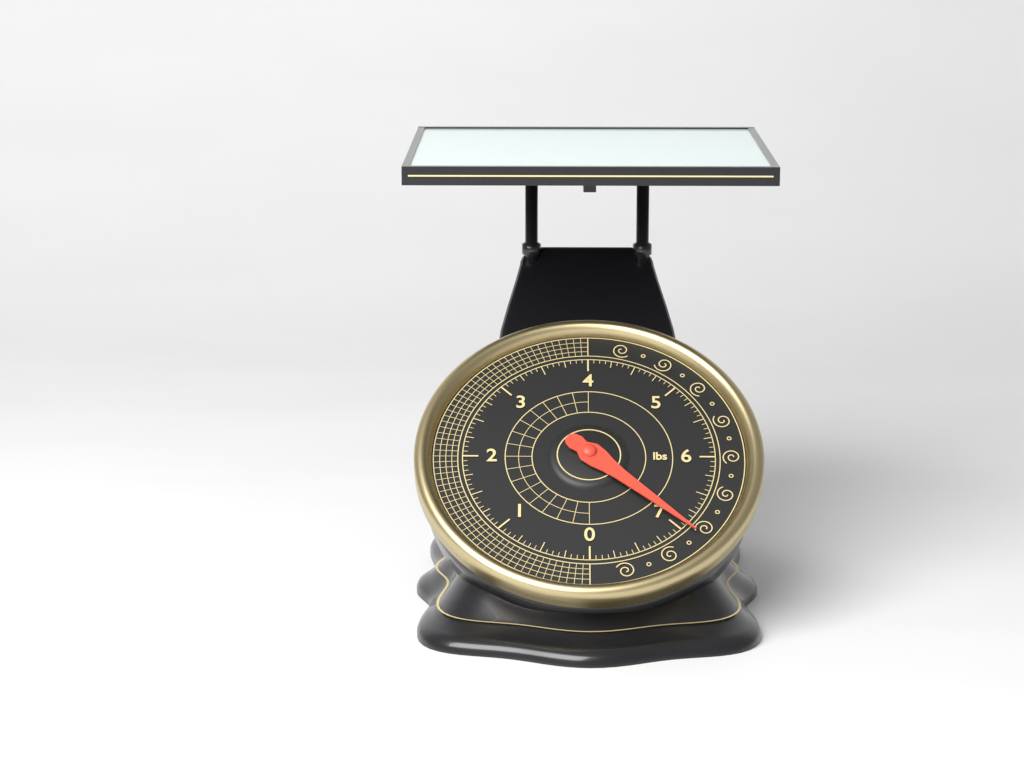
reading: 6.9375 lbs
